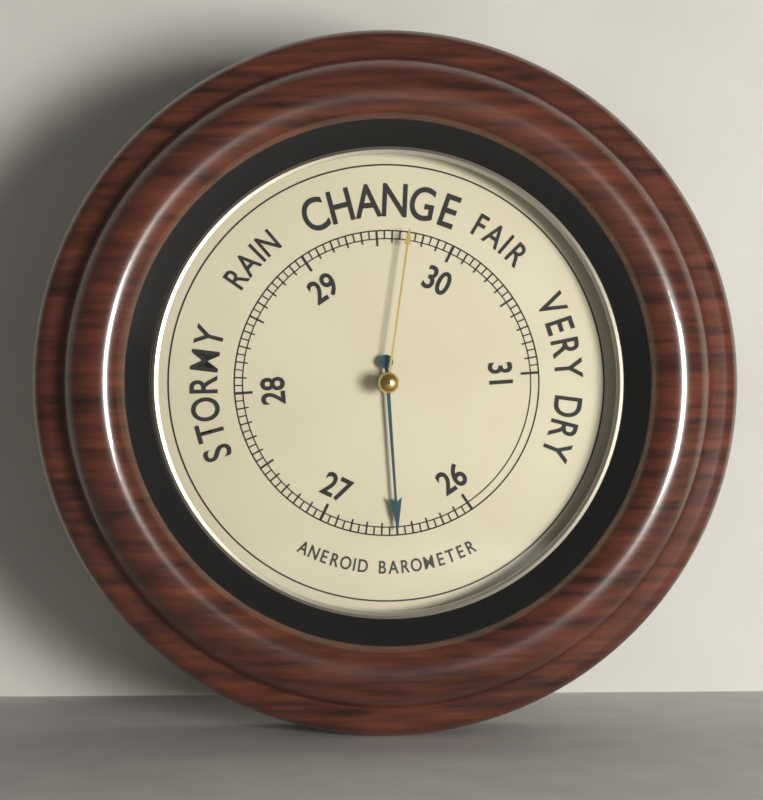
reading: 26.50 (no unit)
